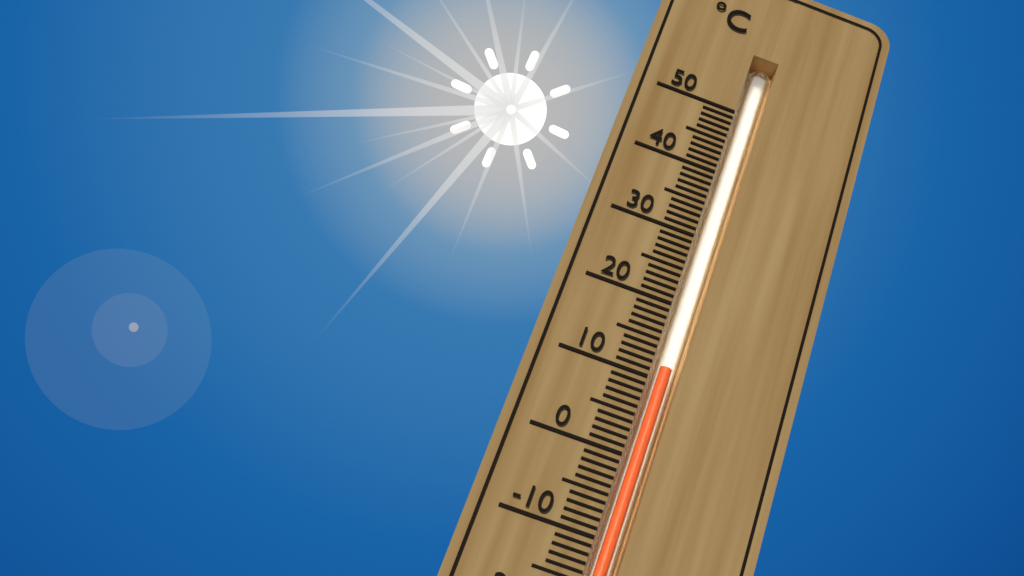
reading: 12 °C
